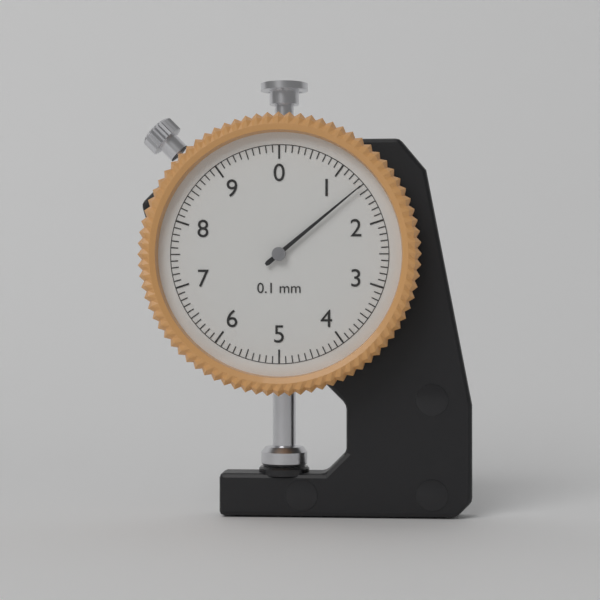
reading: 1.4 mm
